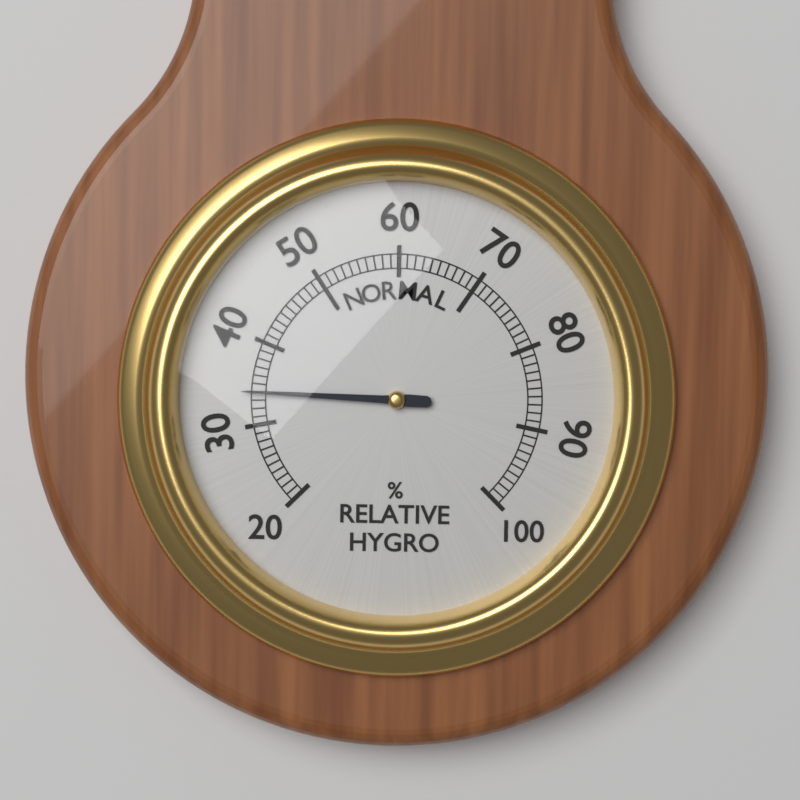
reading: 34 %
